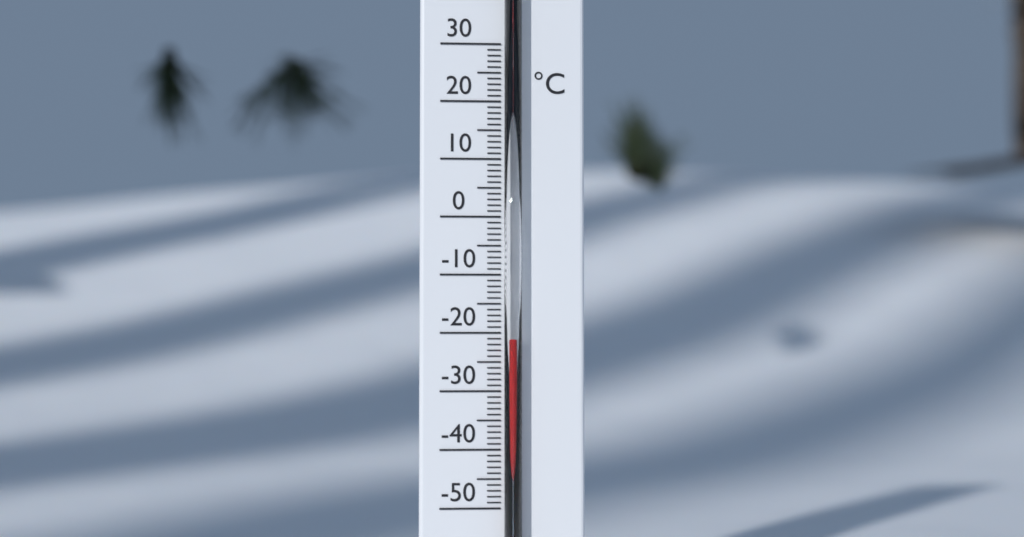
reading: -21 °C
